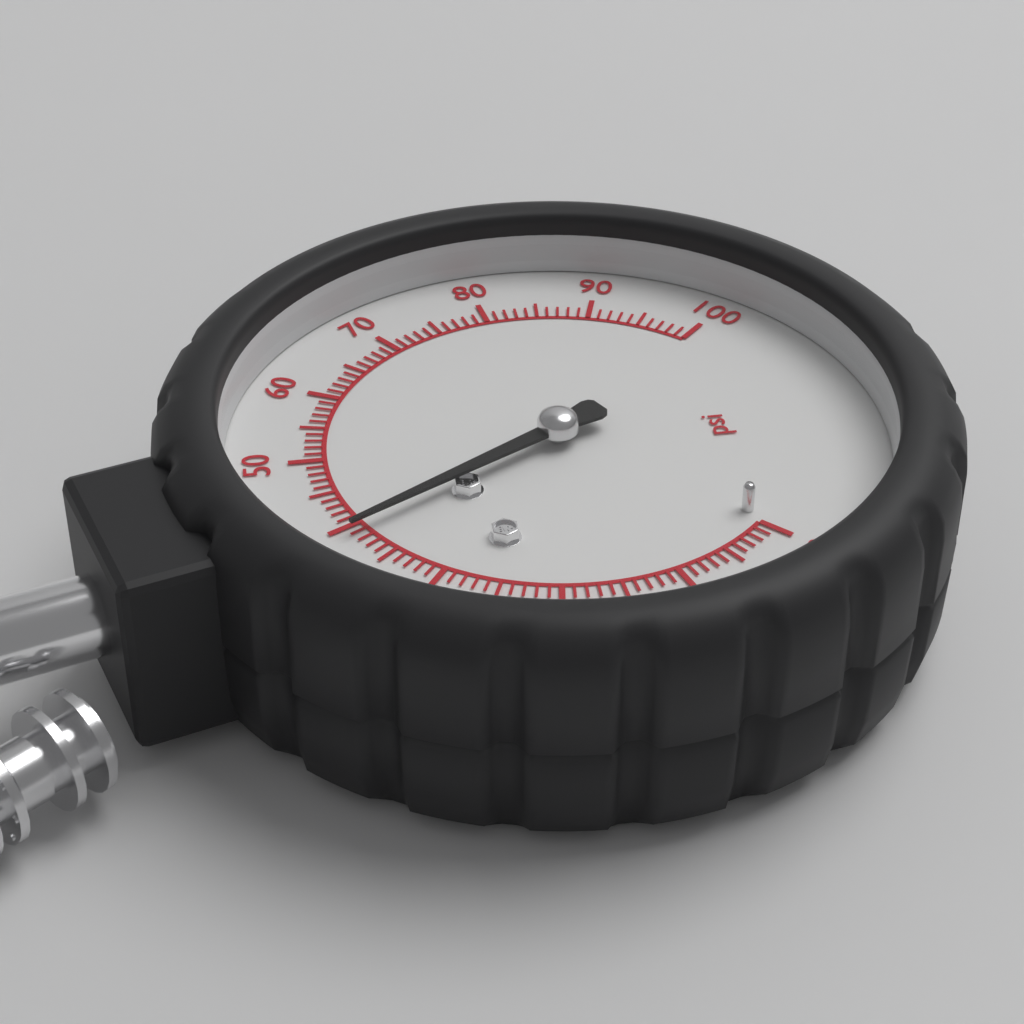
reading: 39 psi
